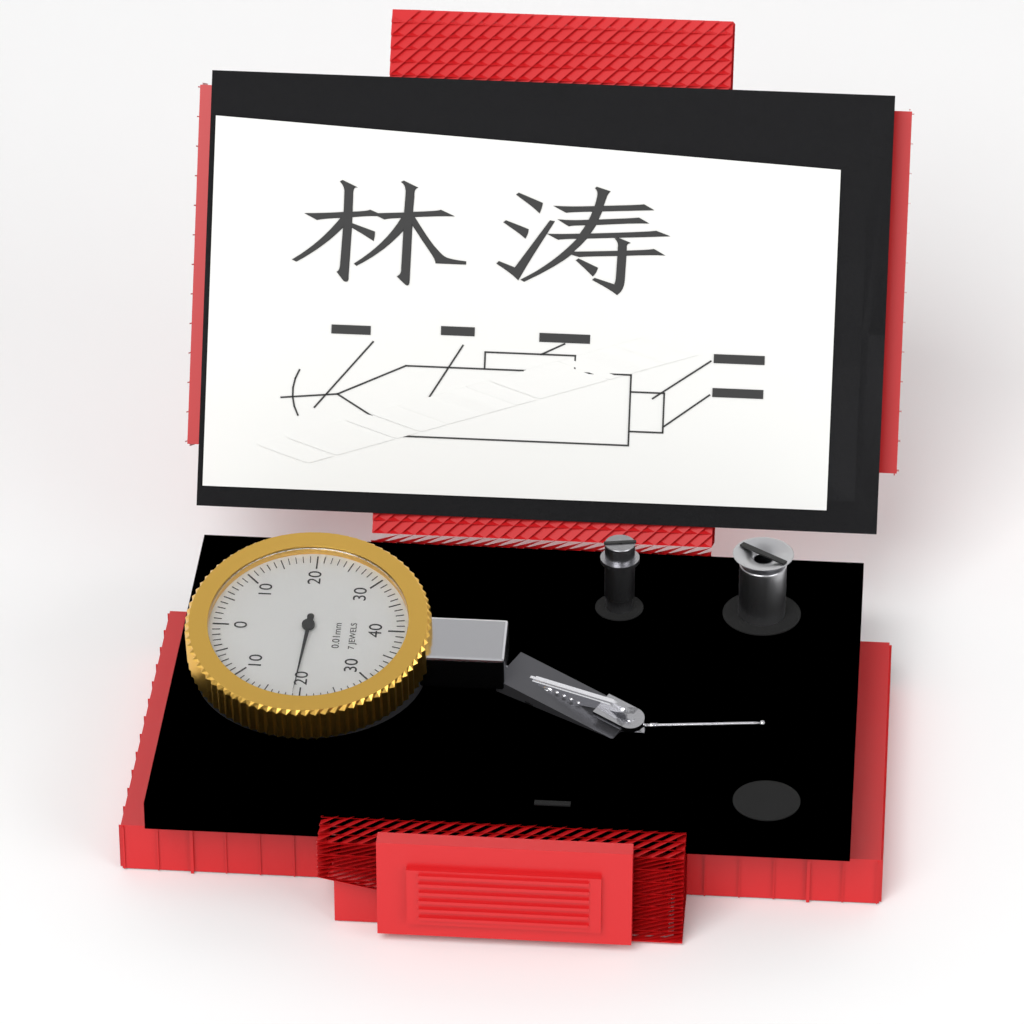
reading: 19 0.01mm
